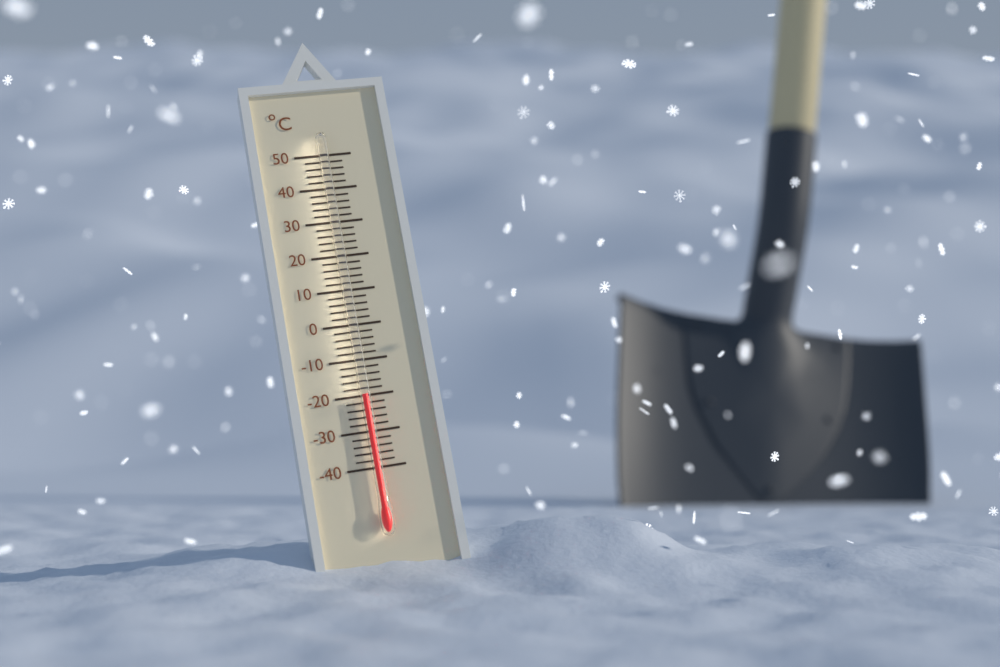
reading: -20 °C
